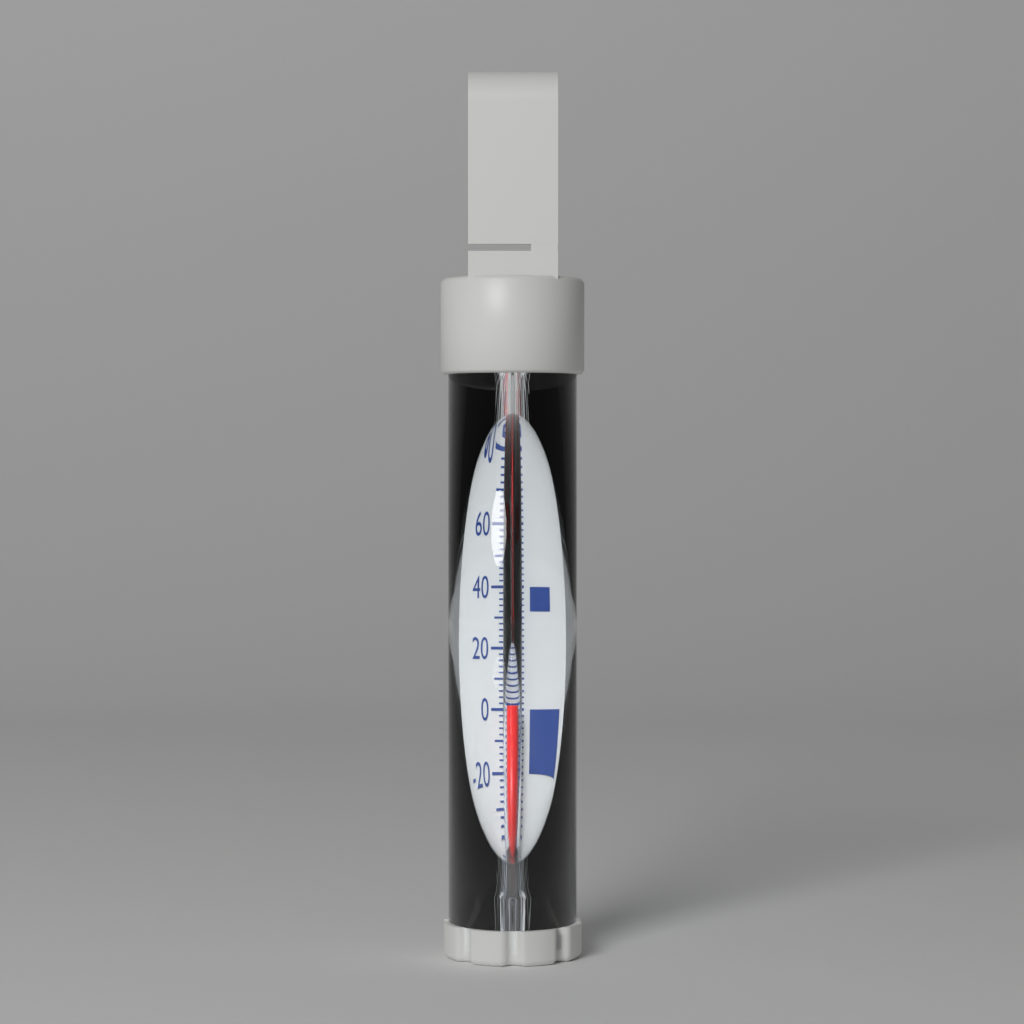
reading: 0 °F
